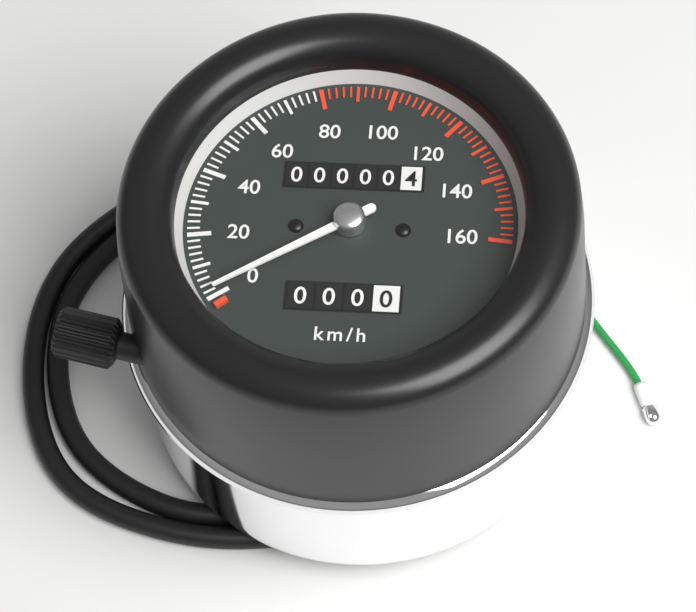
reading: 2 km/h
